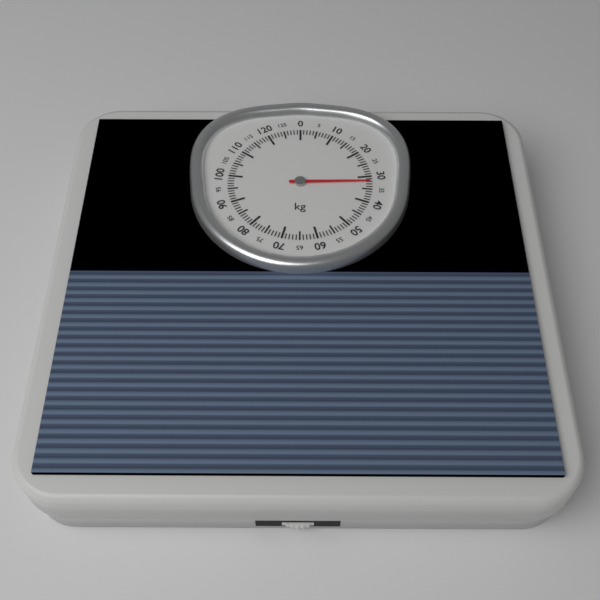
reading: 32 kg
